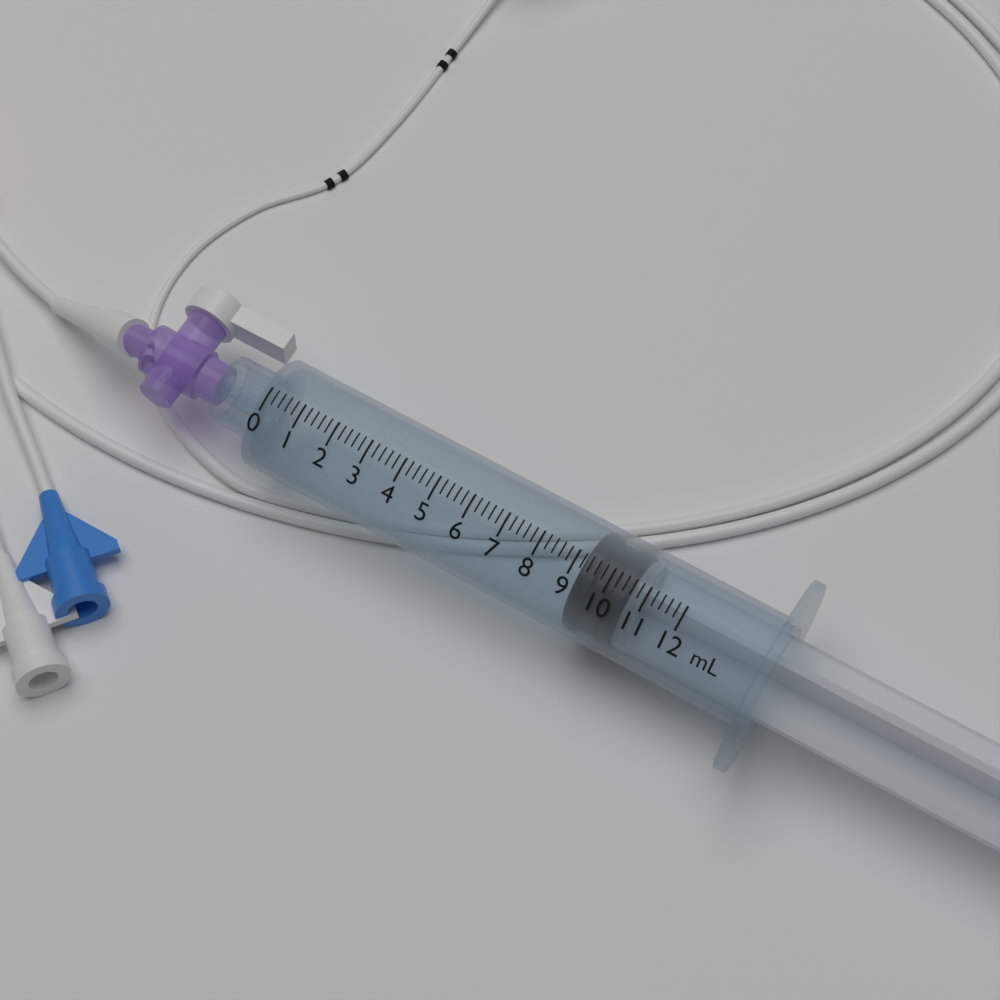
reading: 9.2 mL
